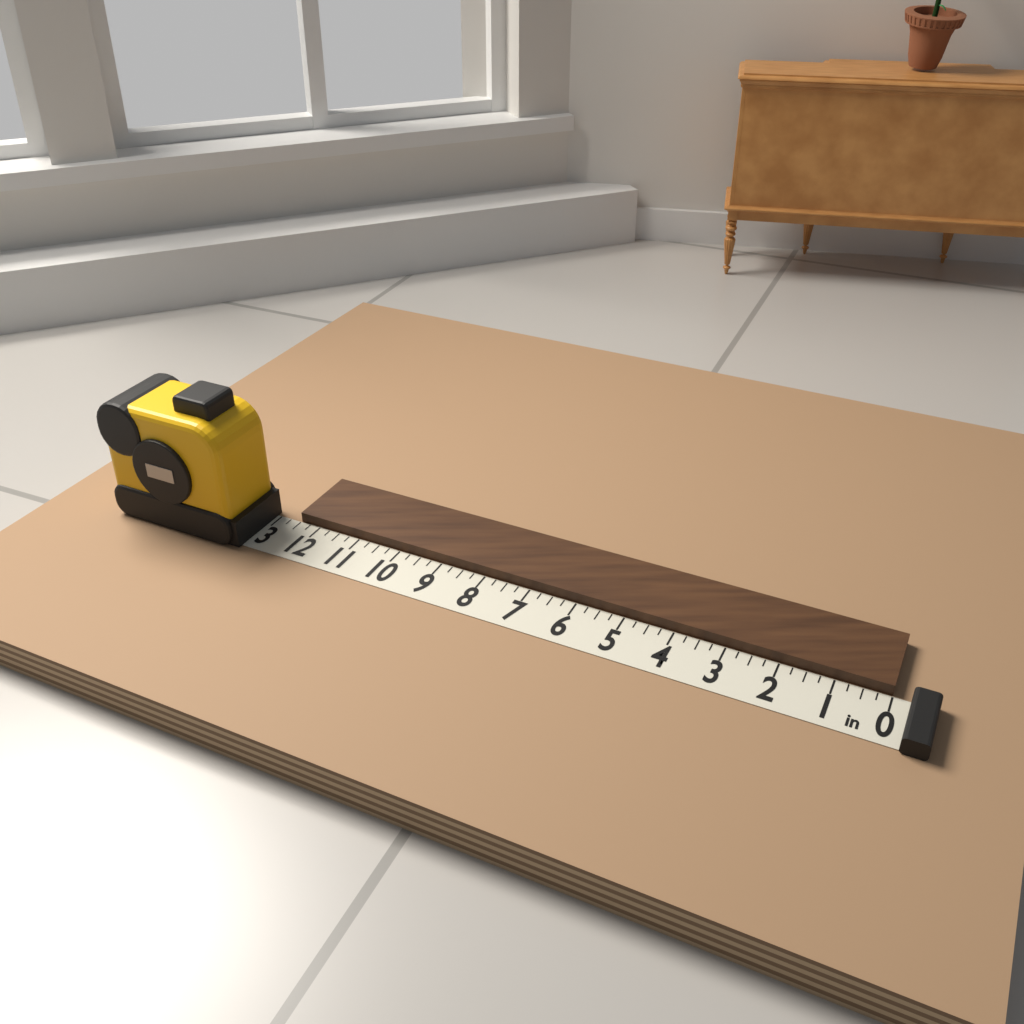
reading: 12.50 in
